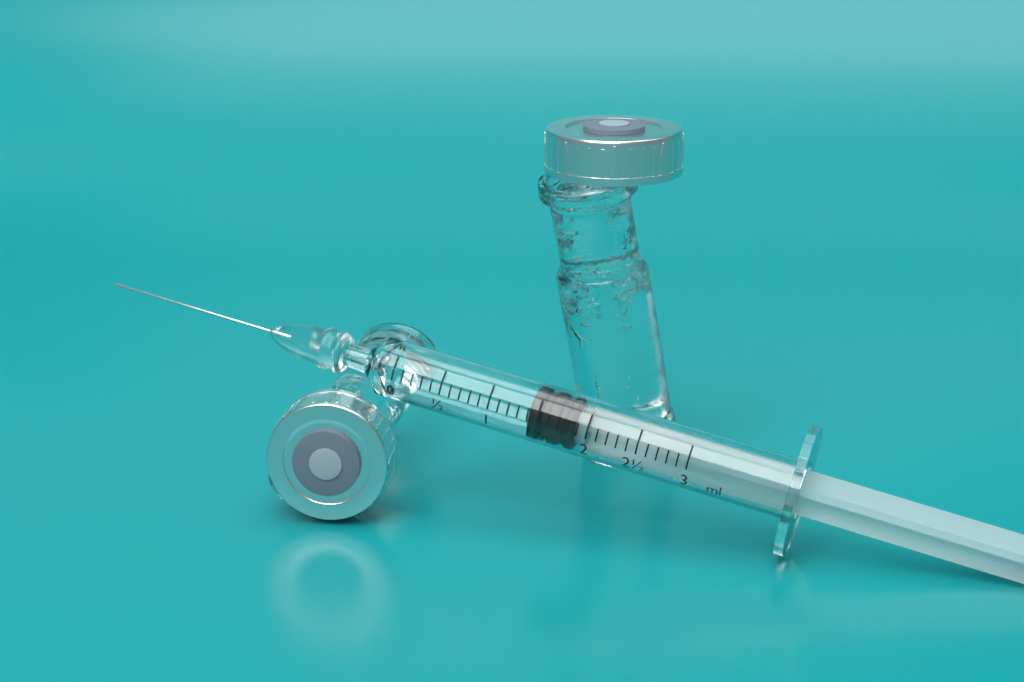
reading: 1.4 ml
